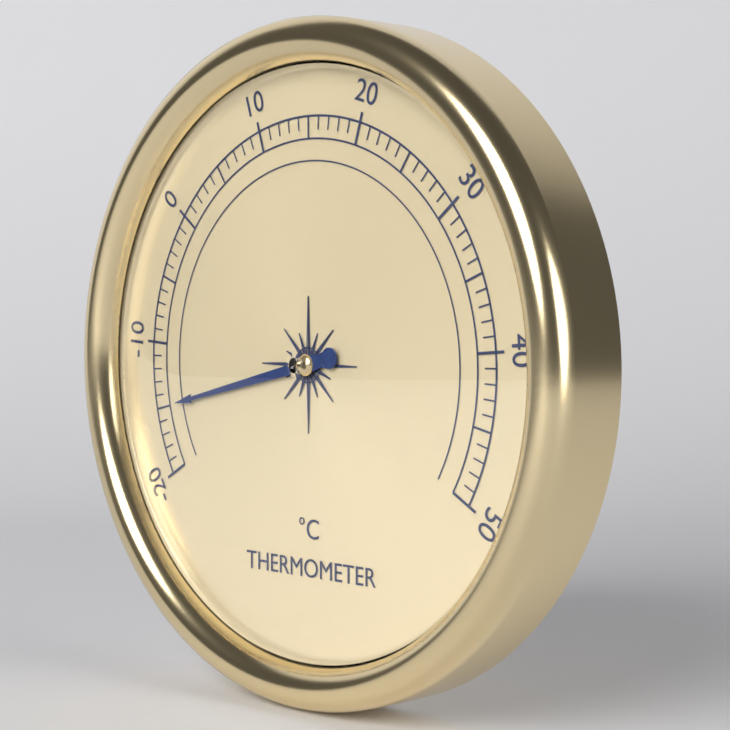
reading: -15 °C
